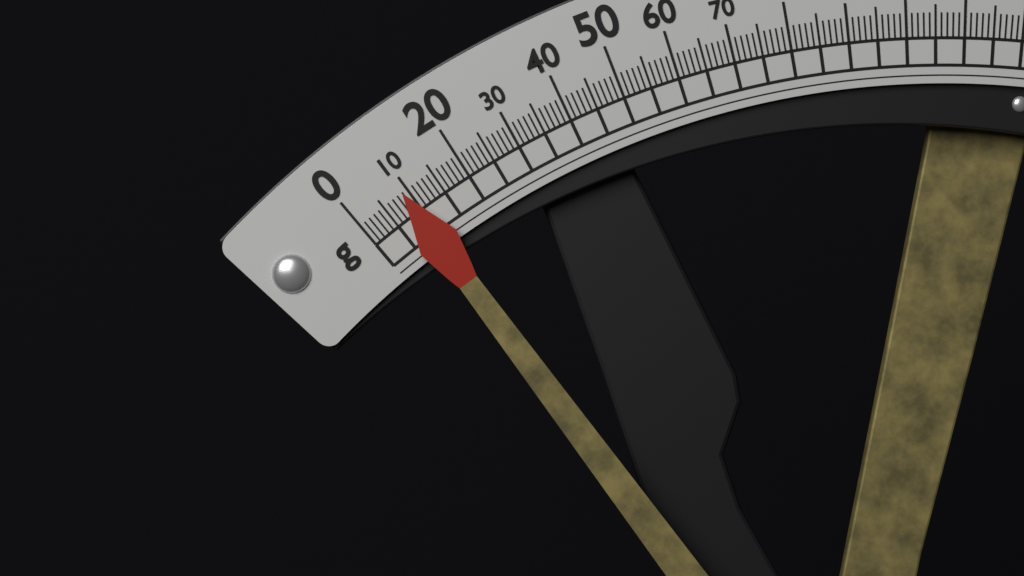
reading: 9 g
